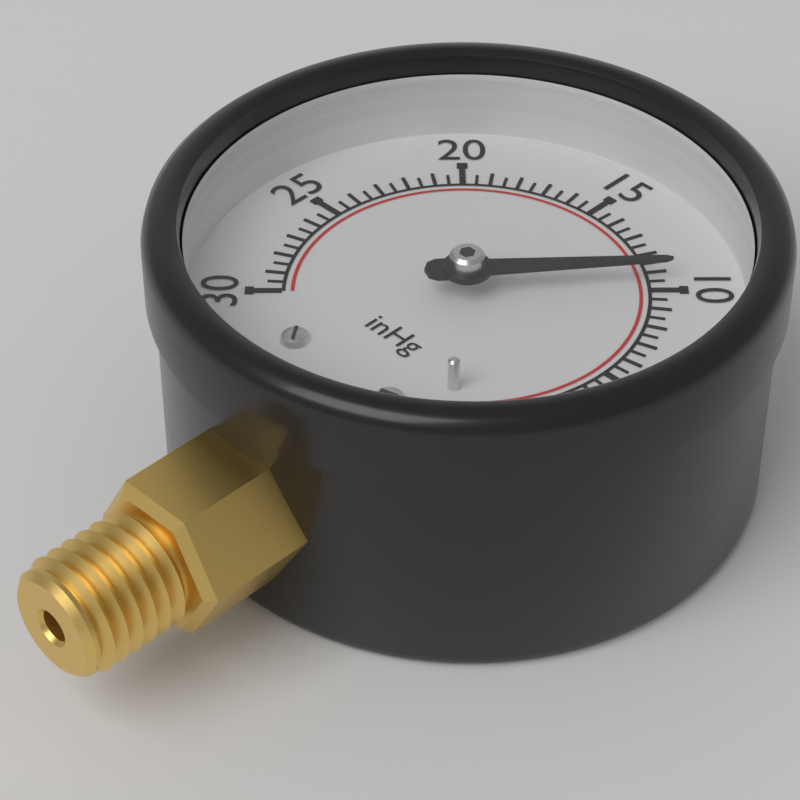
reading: 10.5 inHg
